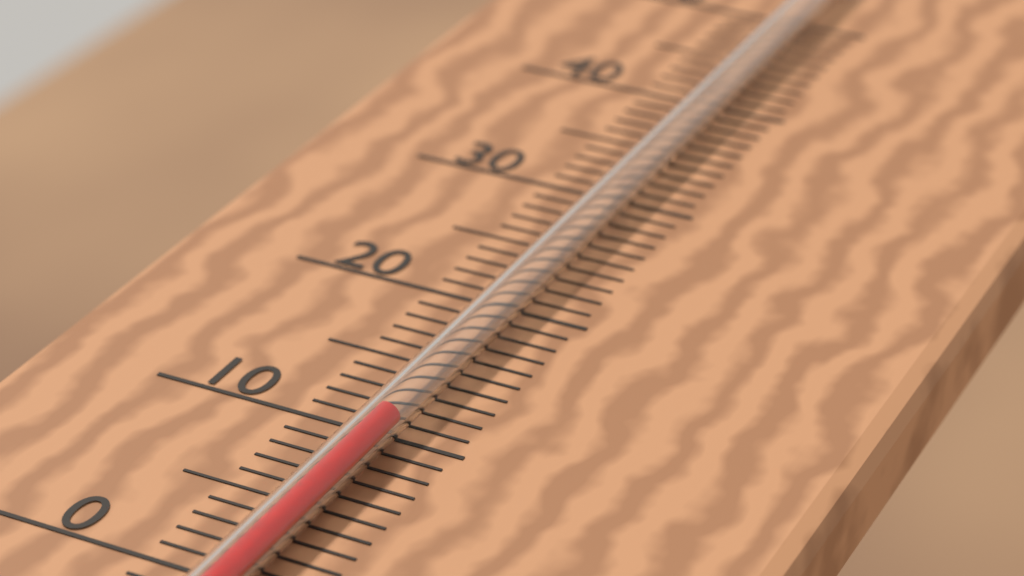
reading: 10 °C
